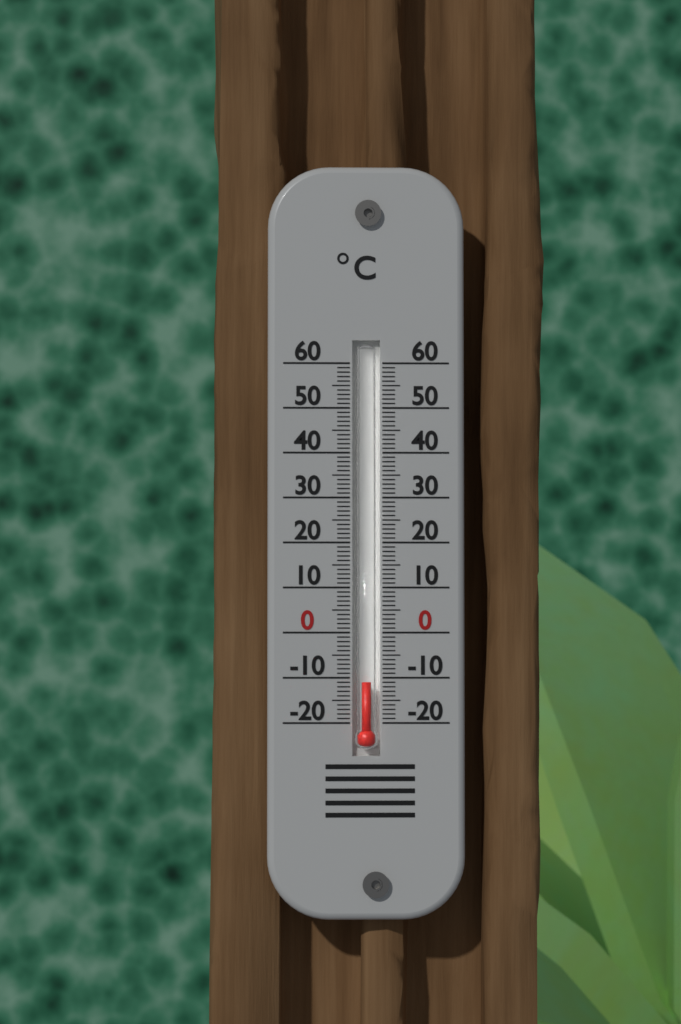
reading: -11 °C
